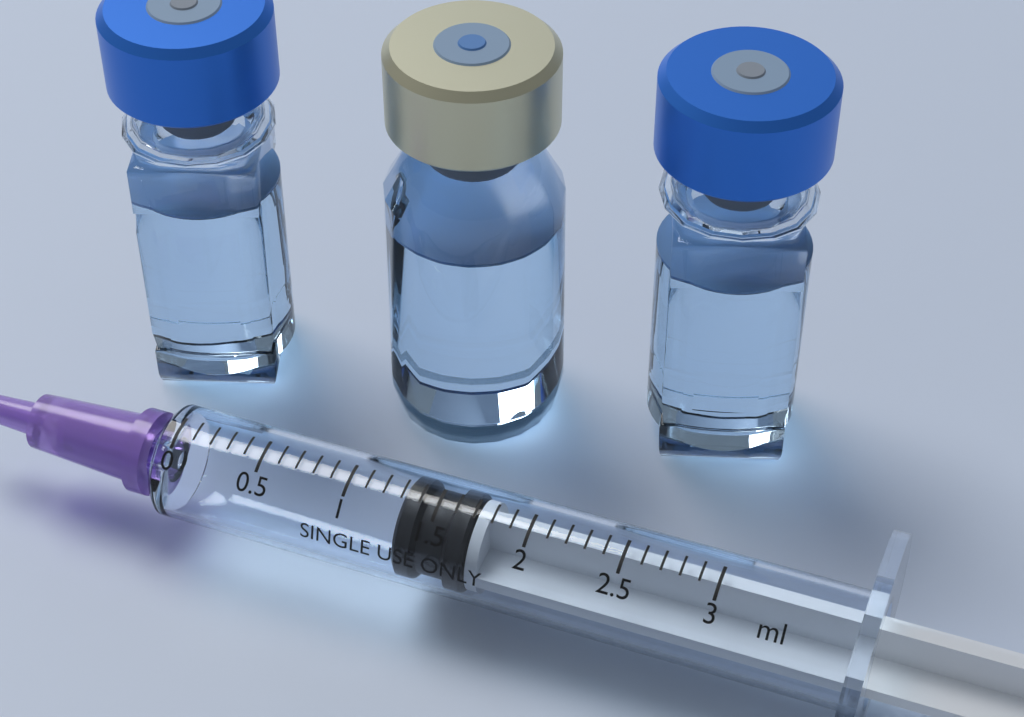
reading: 1.3 ml
